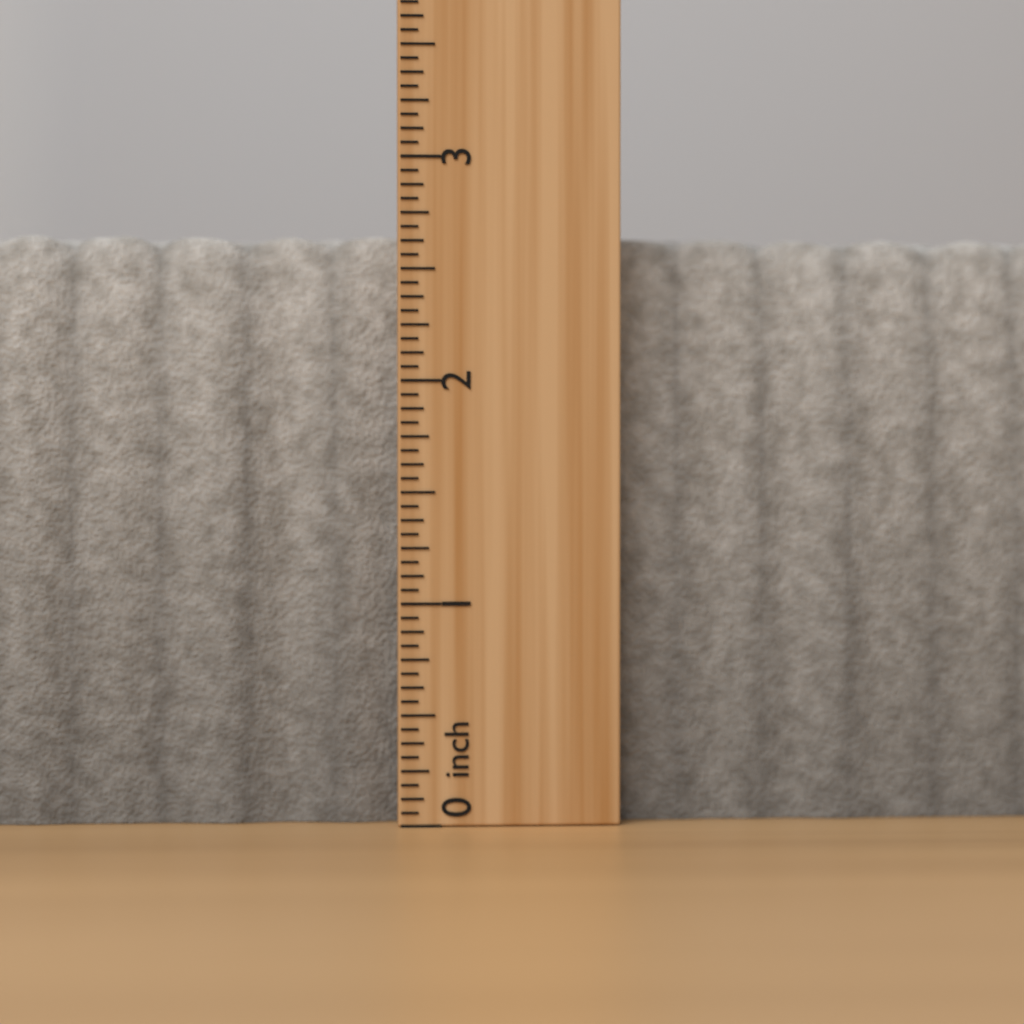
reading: 2.6875 inch
